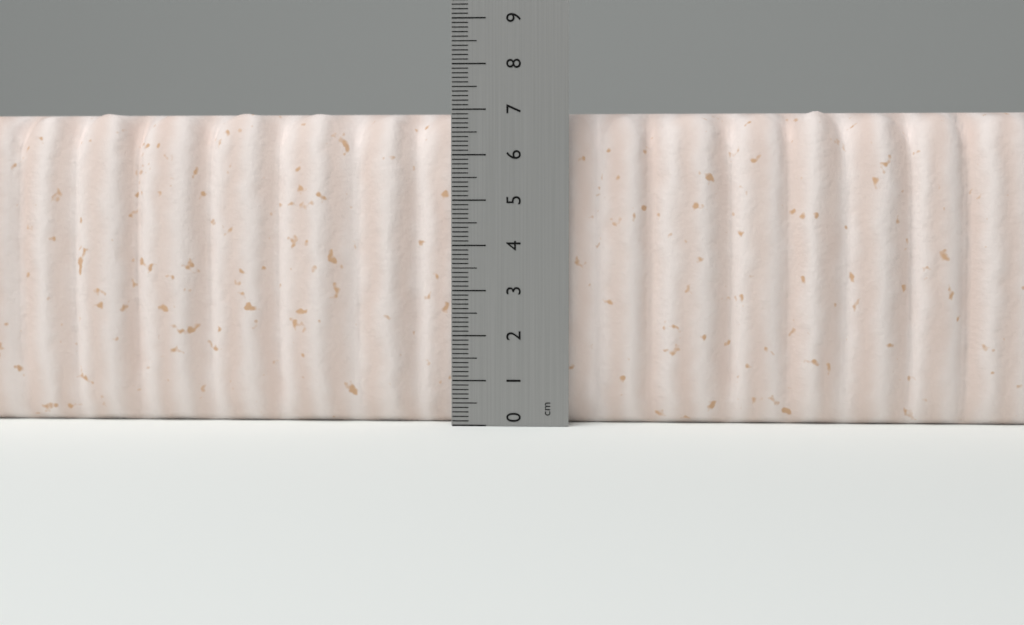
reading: 7.0 cm
